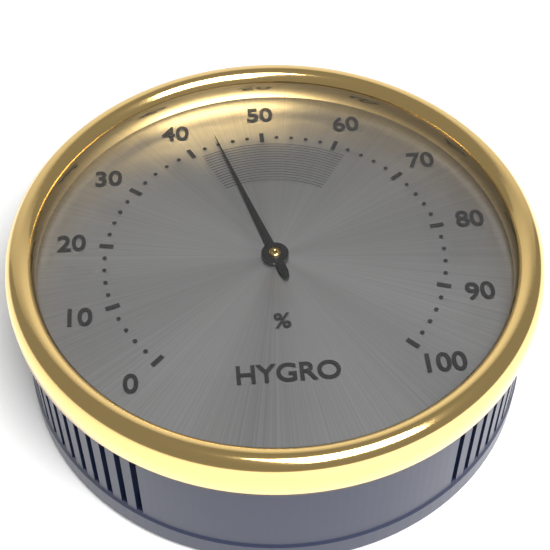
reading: 44 %
